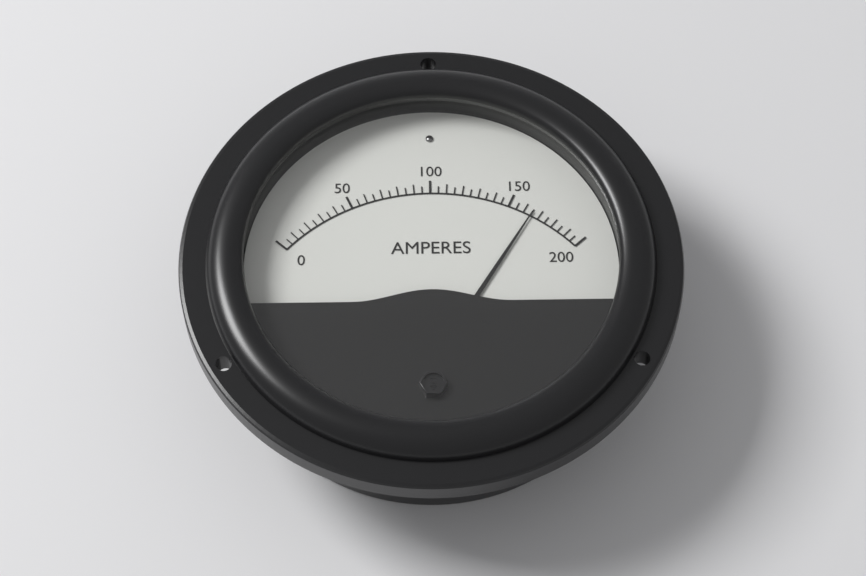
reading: 165 A
